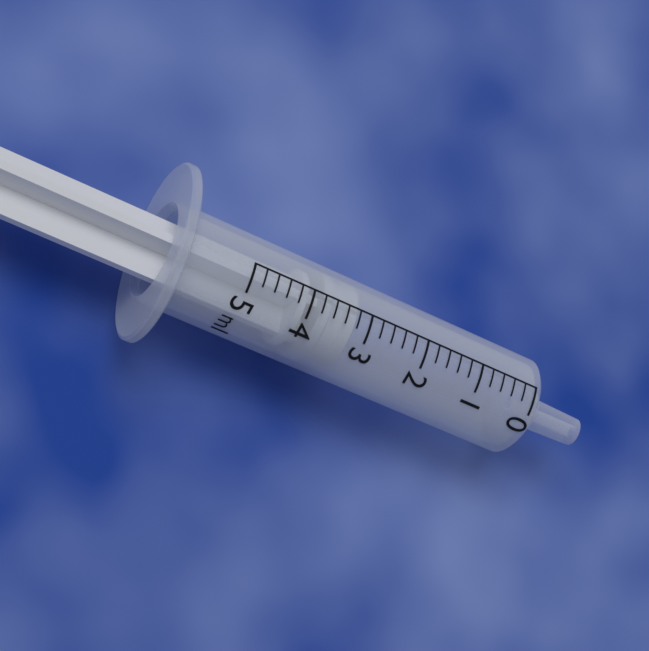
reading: 3.2 ml
